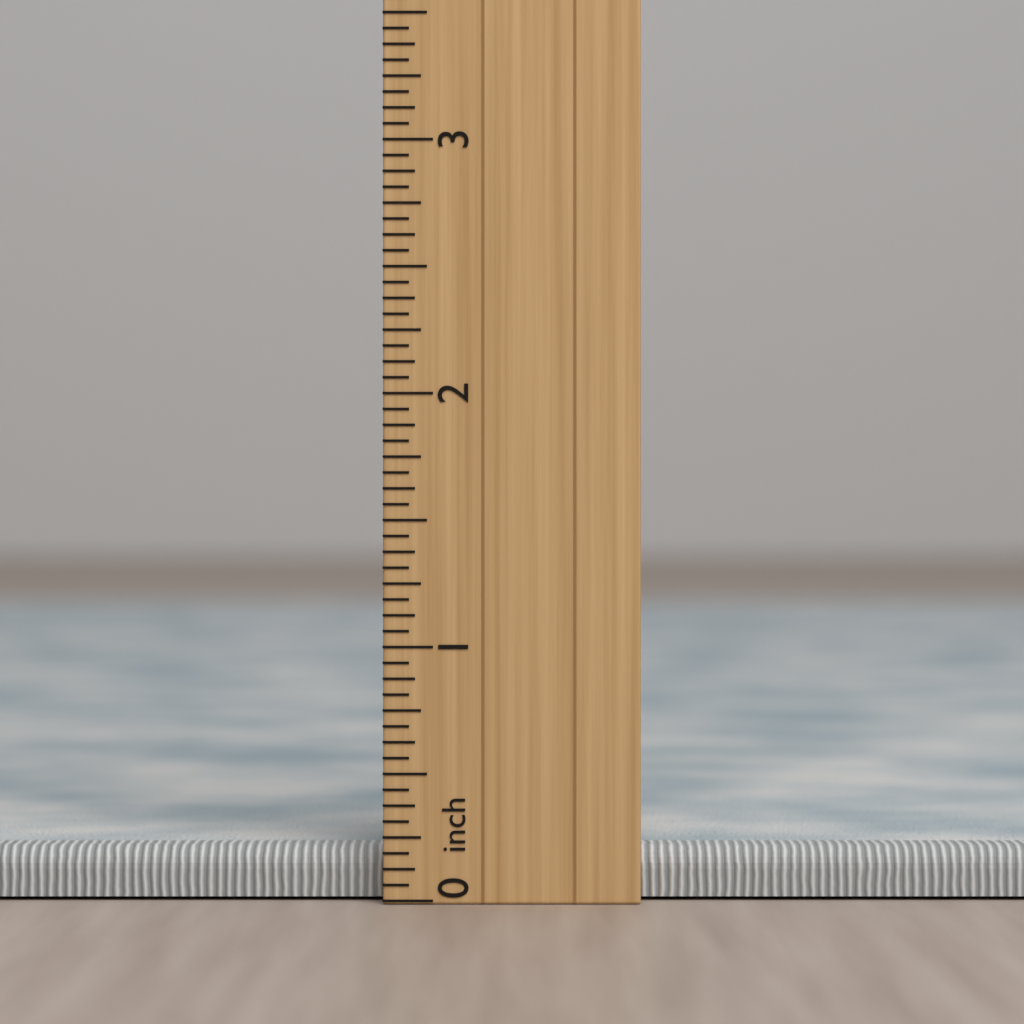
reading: 0.2000 inch
